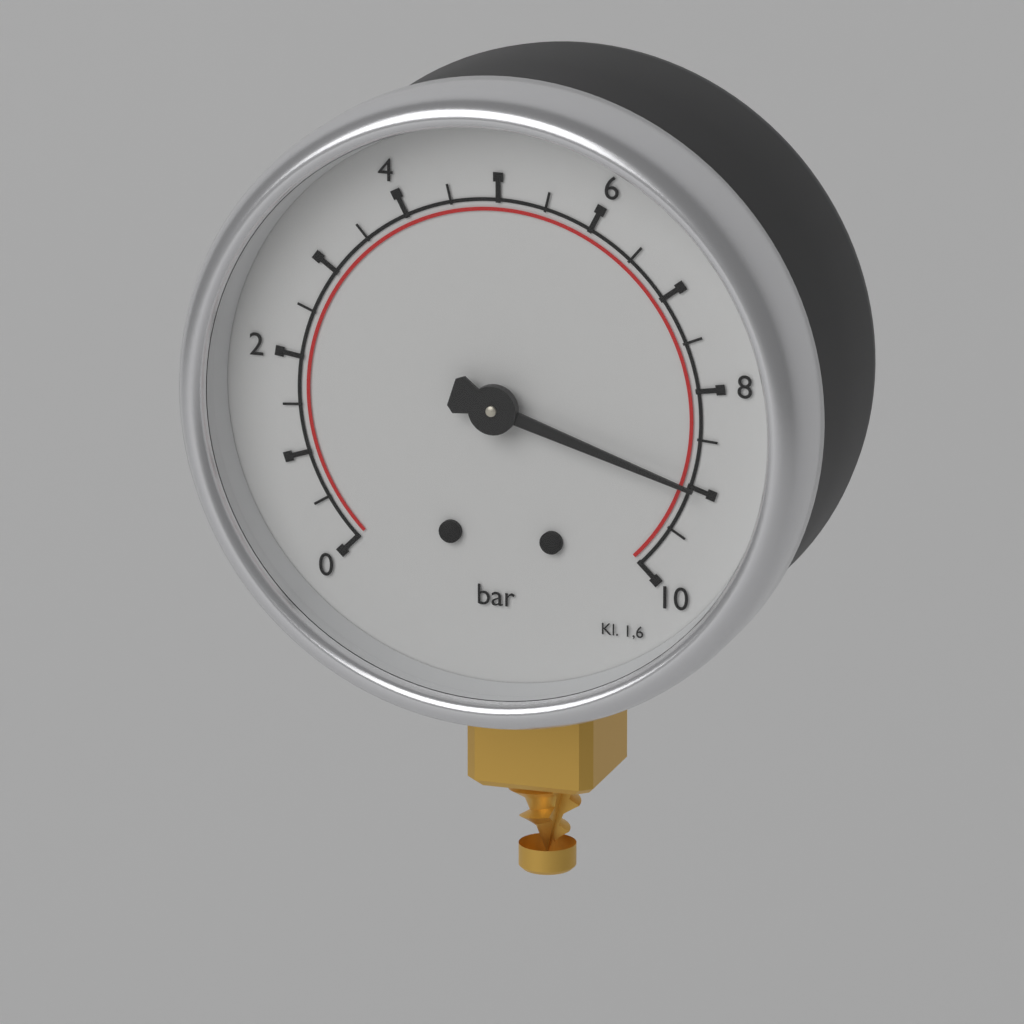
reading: 9.0 bar
